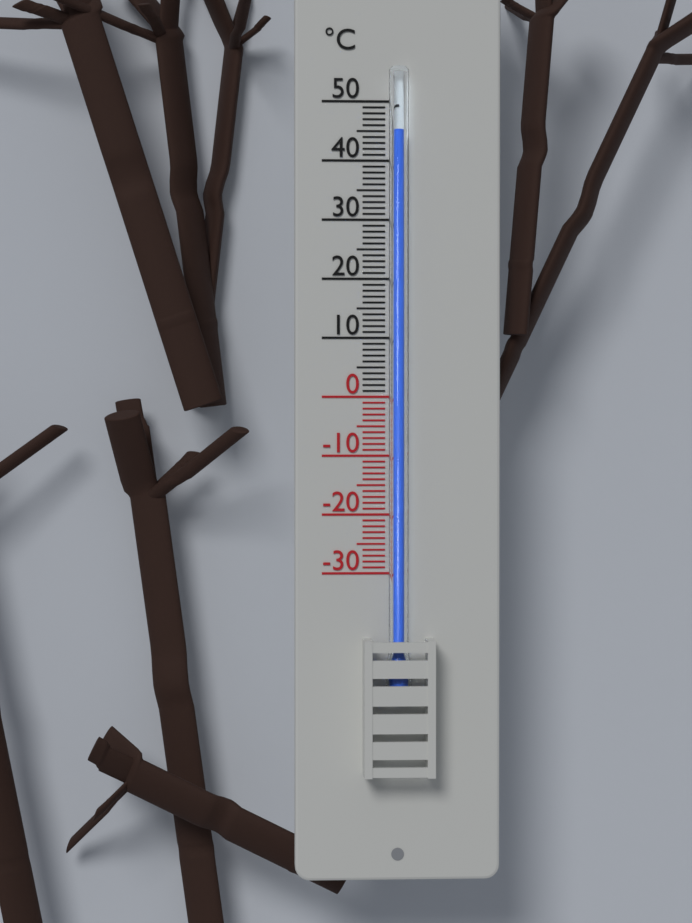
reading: 45 °C
